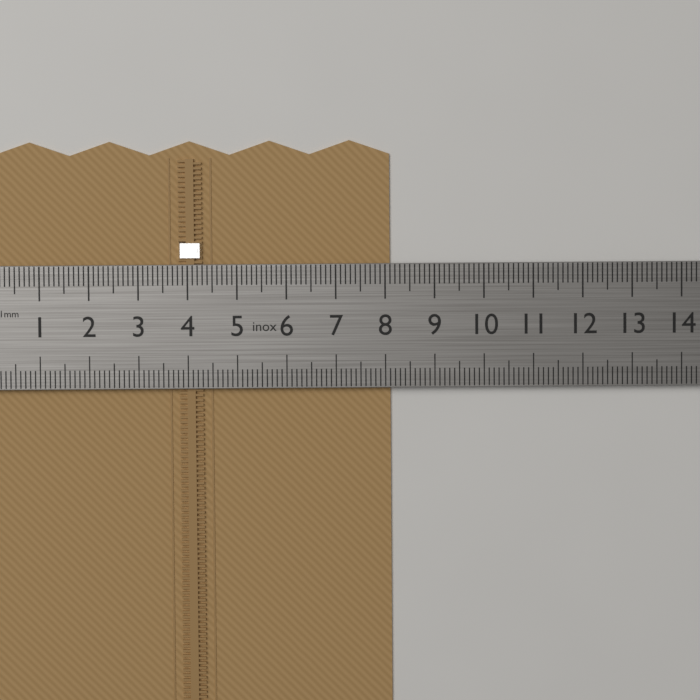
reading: 8.1 cm
